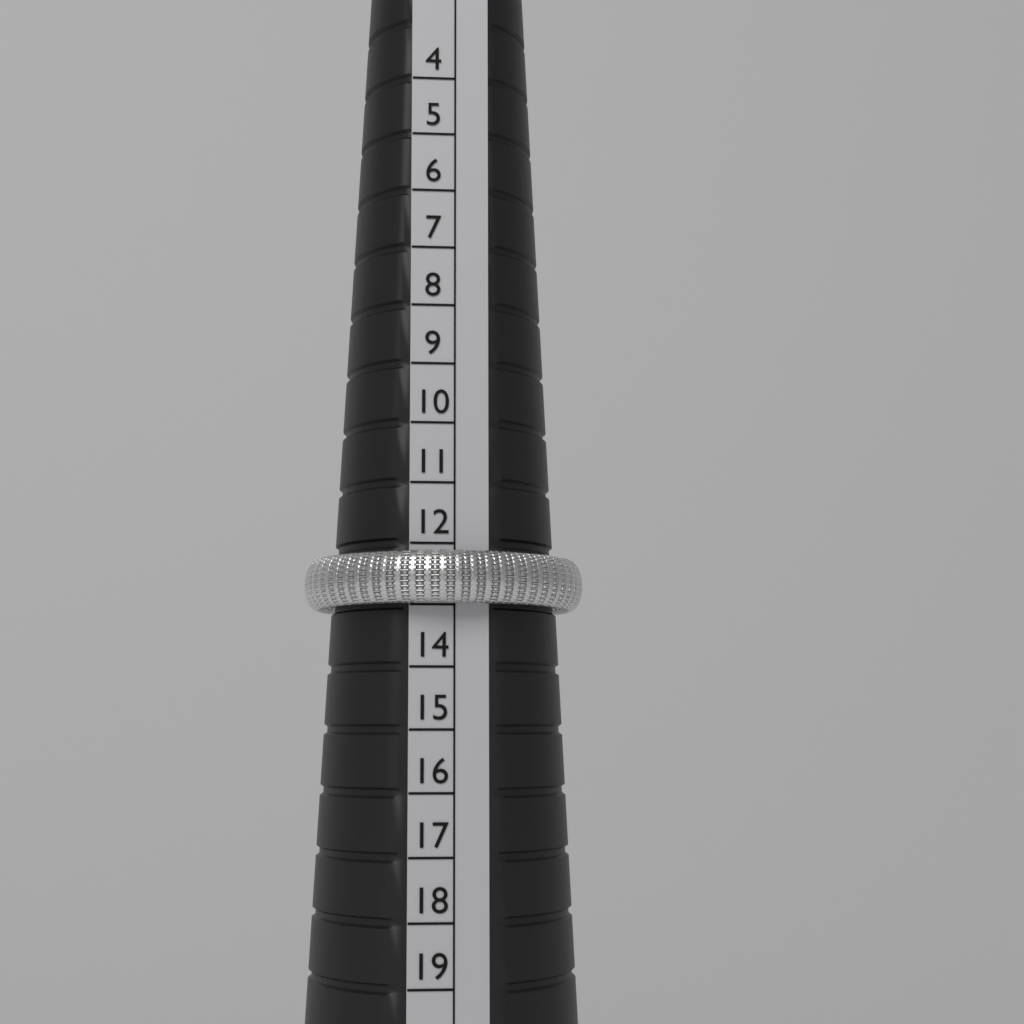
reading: 13 (no unit)
